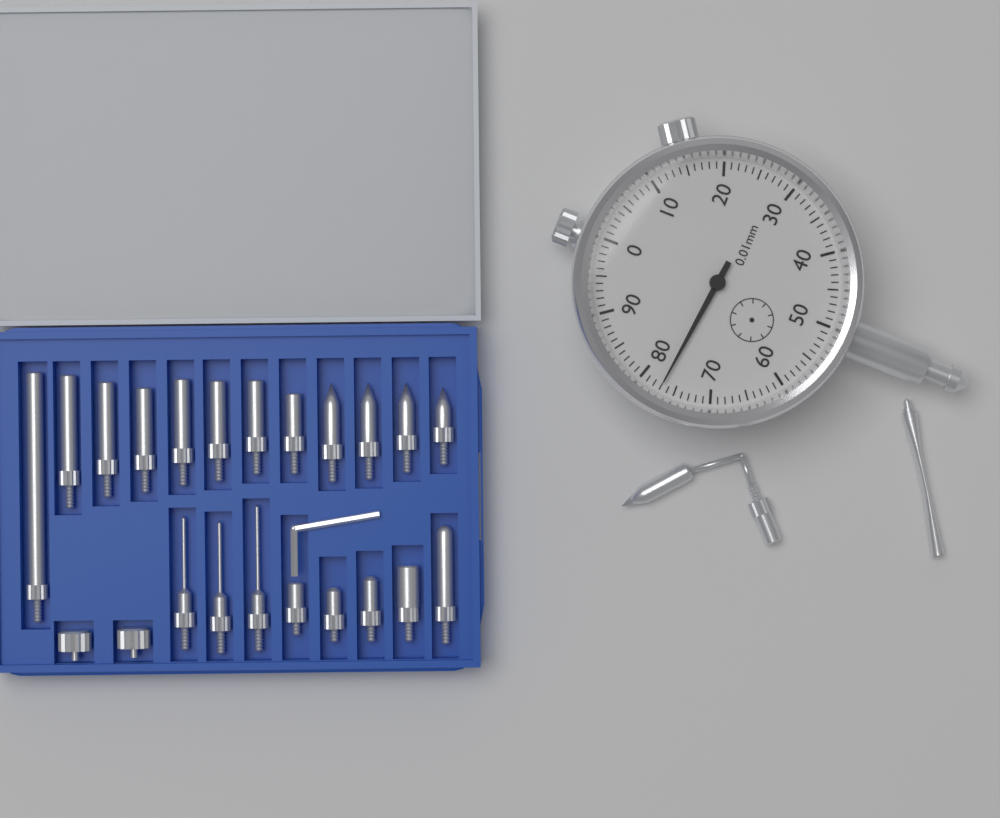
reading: 0.77 mm
